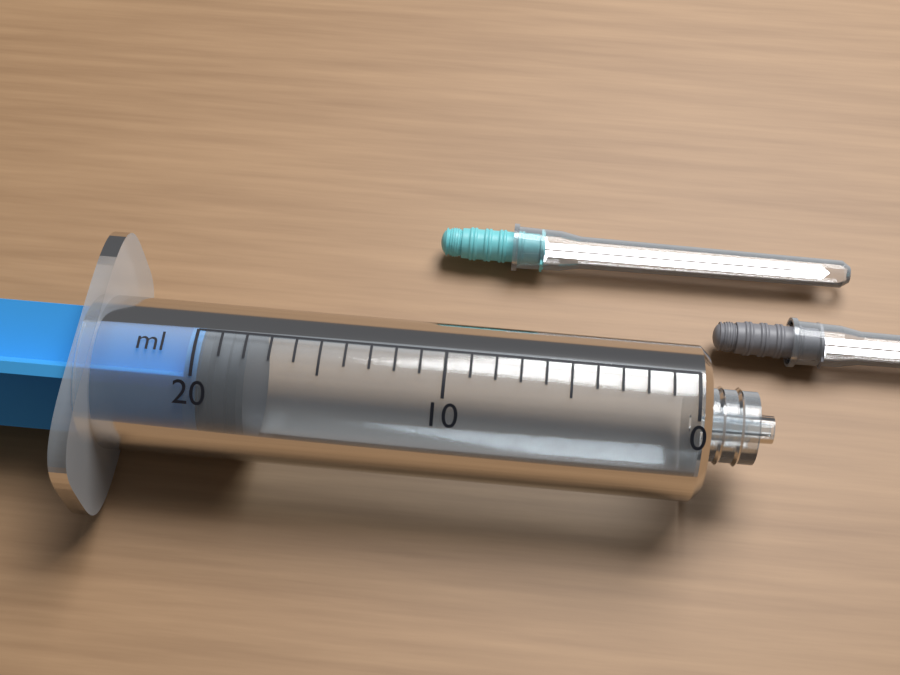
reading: 18 ml
